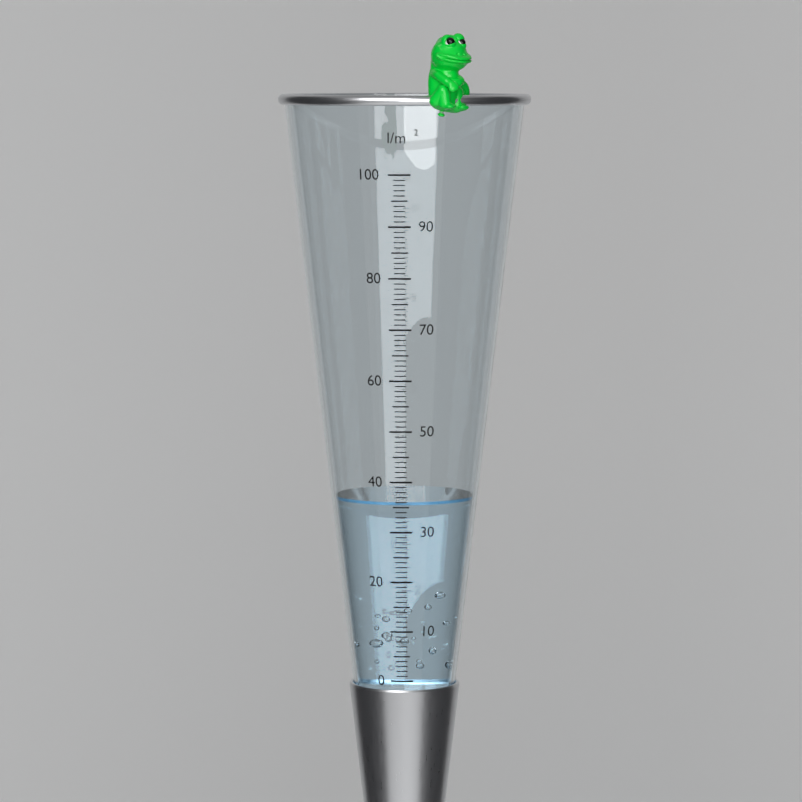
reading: 36 l/m²
